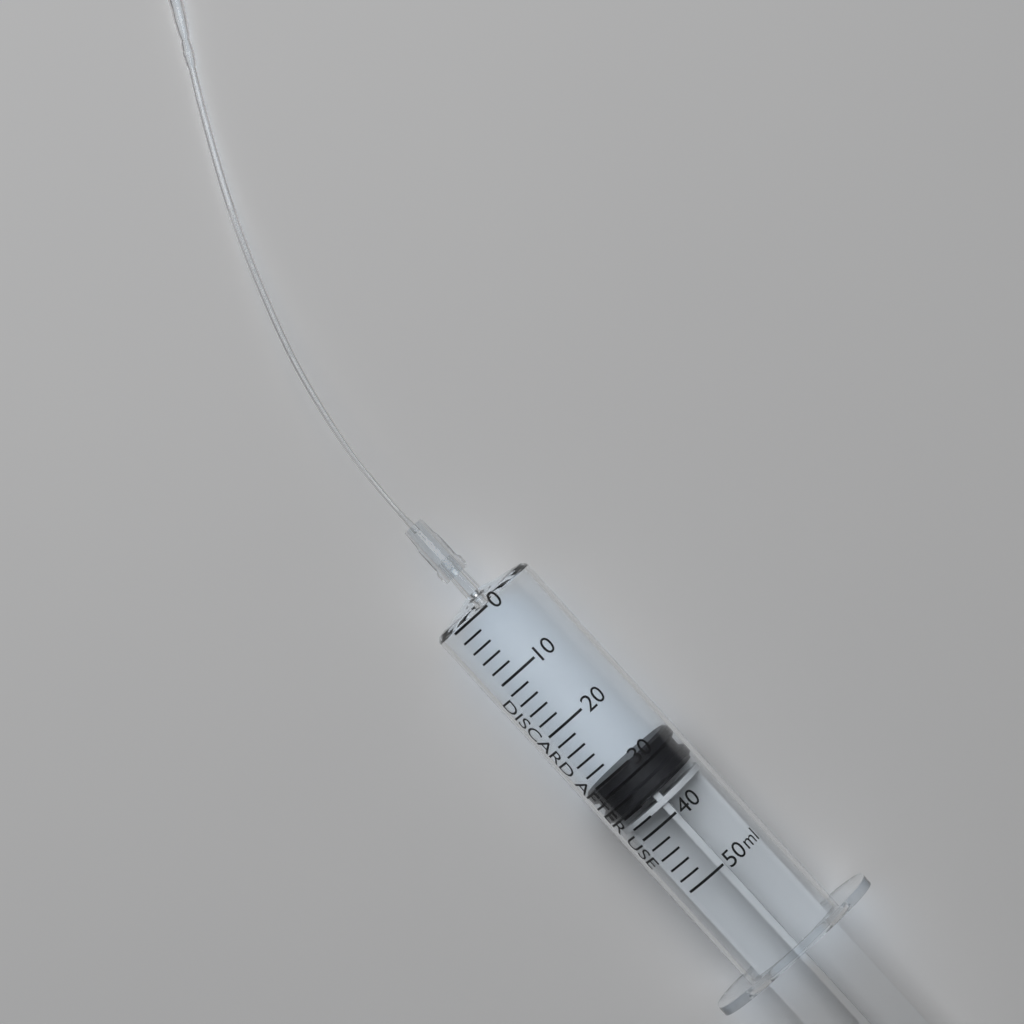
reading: 30 ml
